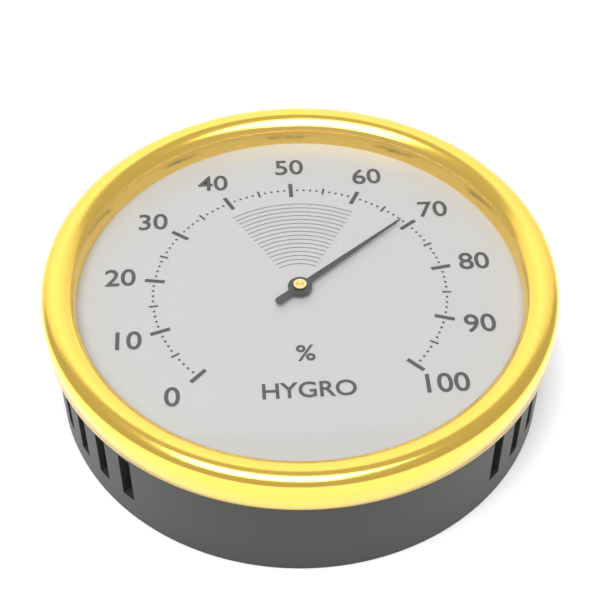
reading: 69 %
